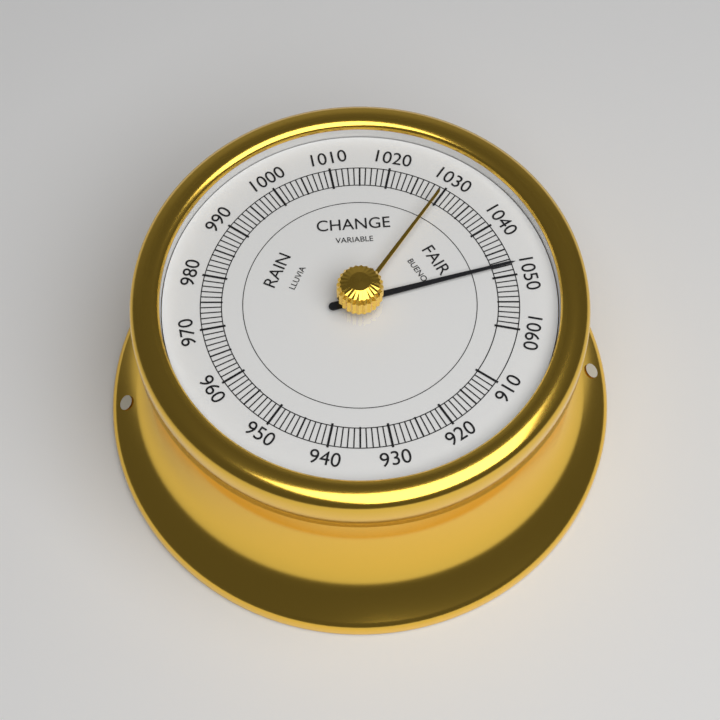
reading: 1048 (no unit)
